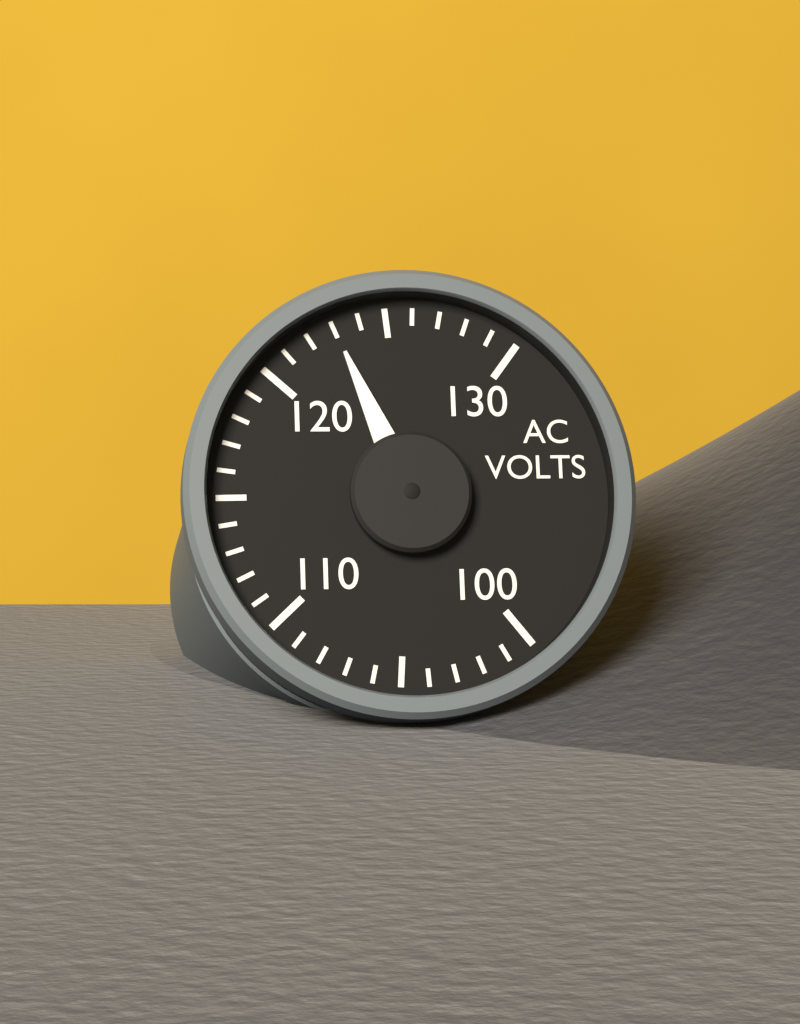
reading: 123 V
